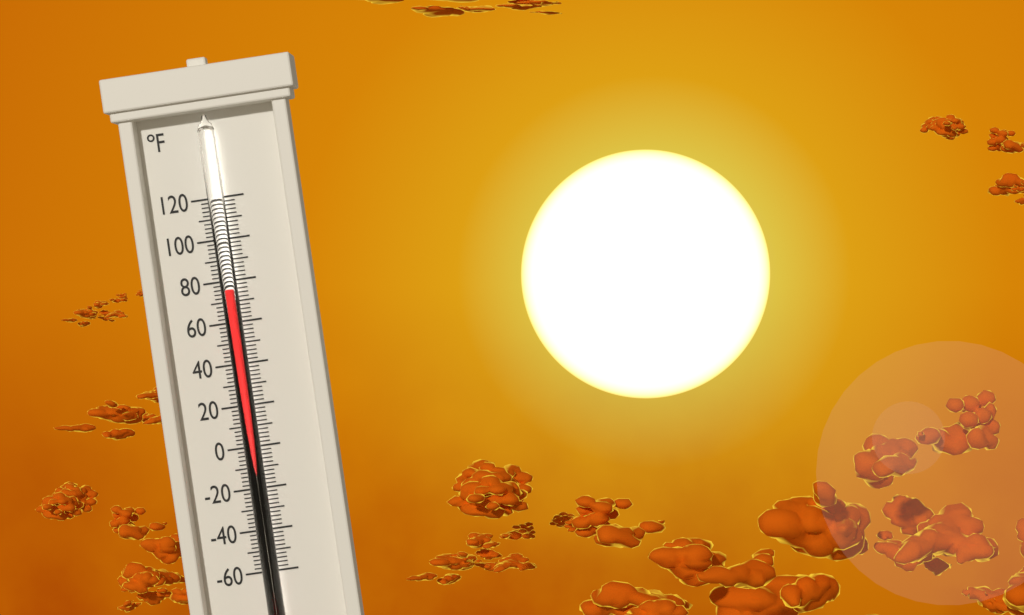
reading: 76 °F
